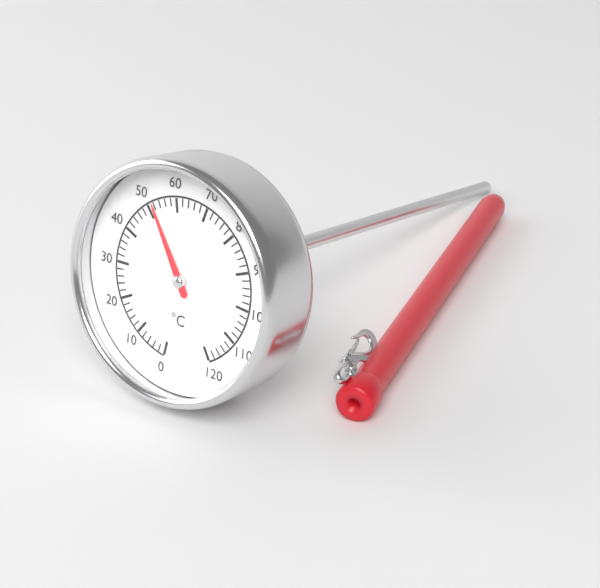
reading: 52 °C
